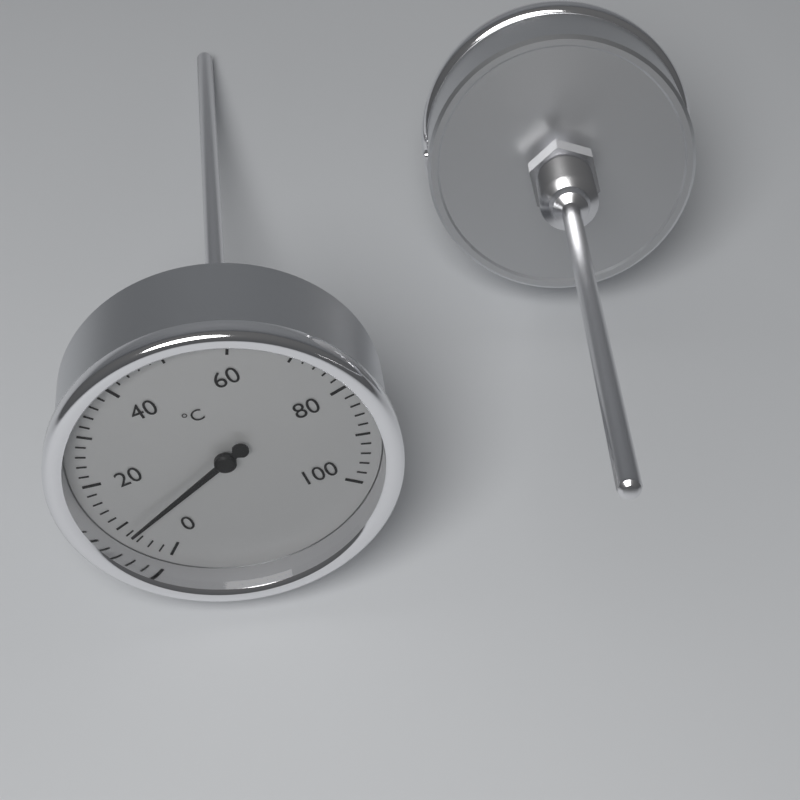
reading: 8 °C
